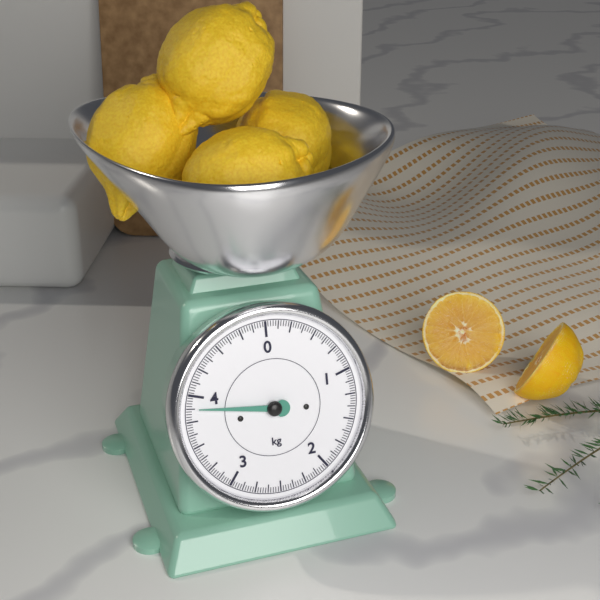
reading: 3.875 kg
